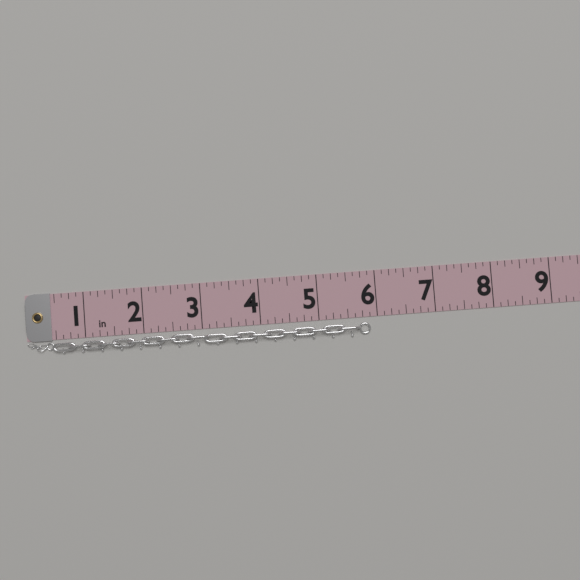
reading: 5.875 in
